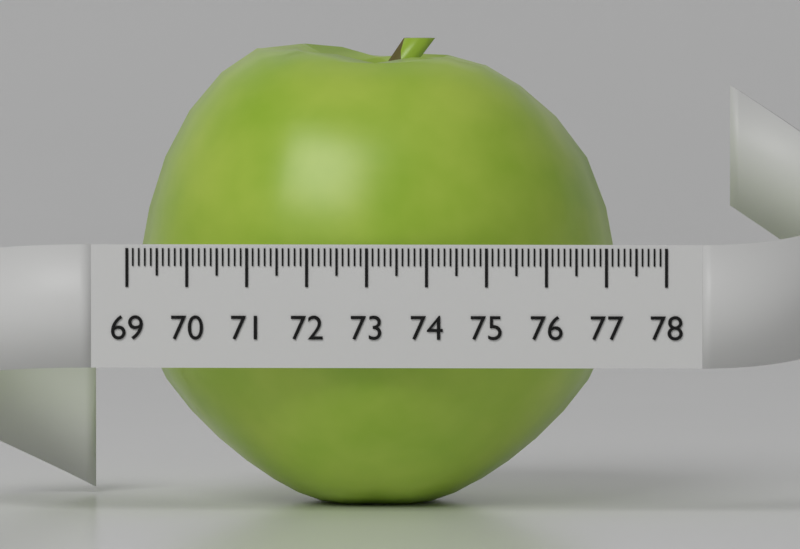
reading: 77.1 (no unit)
